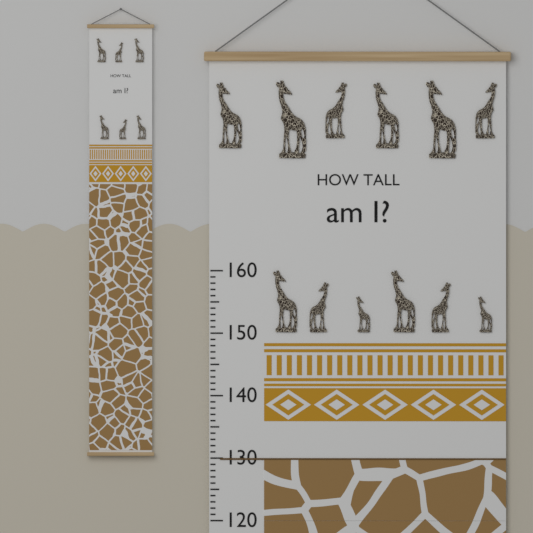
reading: 130 (no unit)
